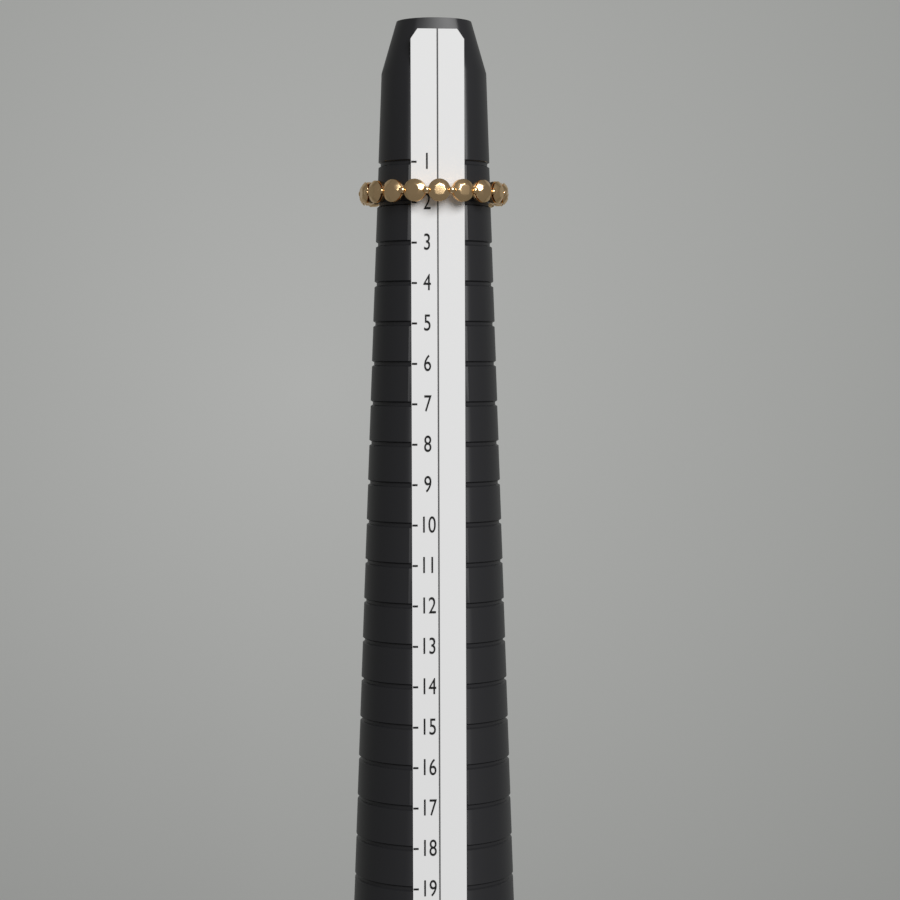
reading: 2 (no unit)
